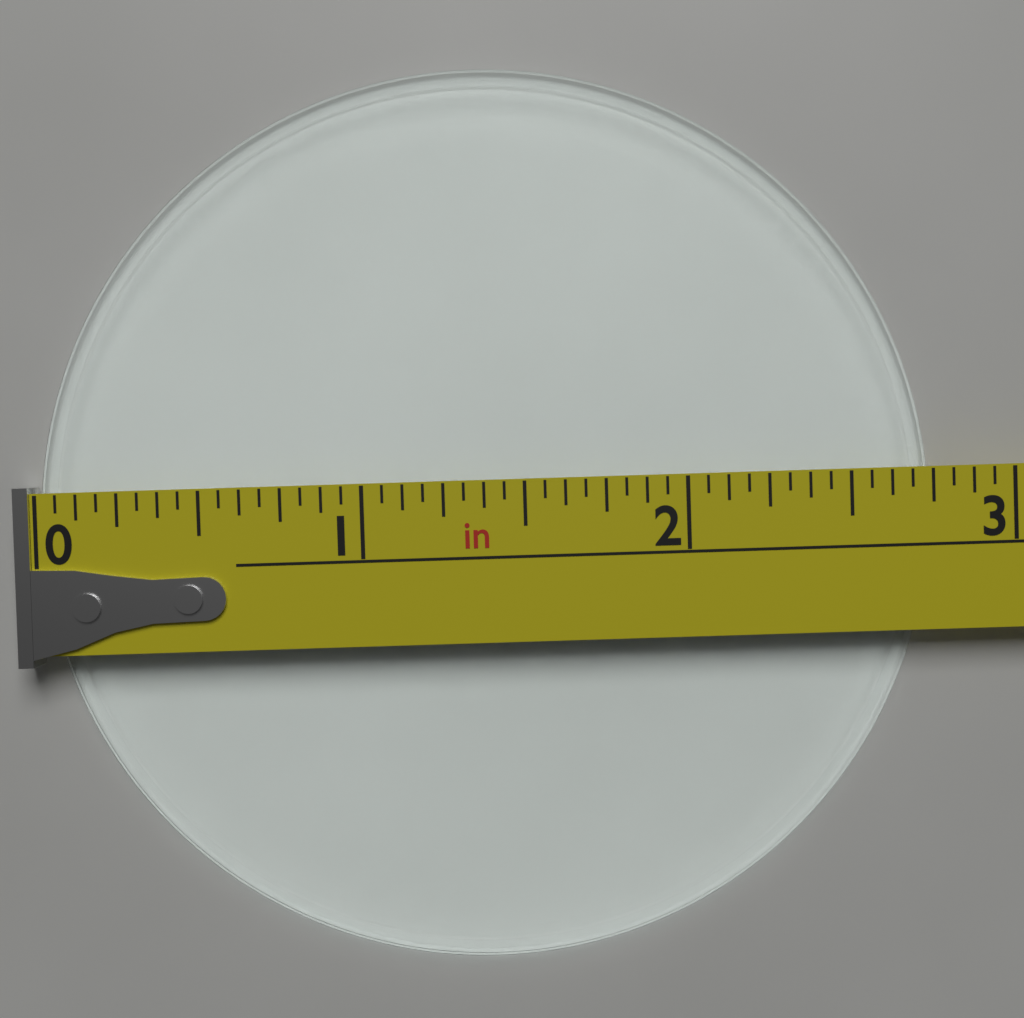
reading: 2.7500 in
